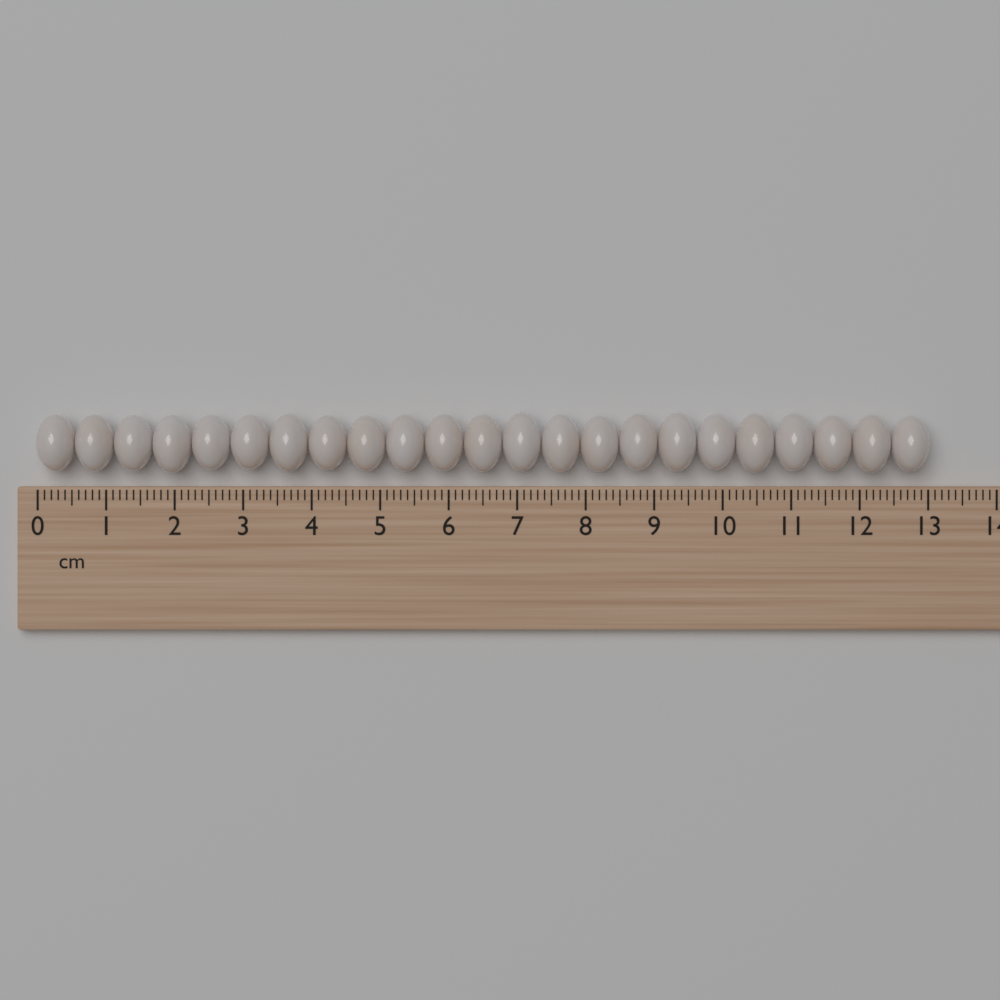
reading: 13.0 cm
